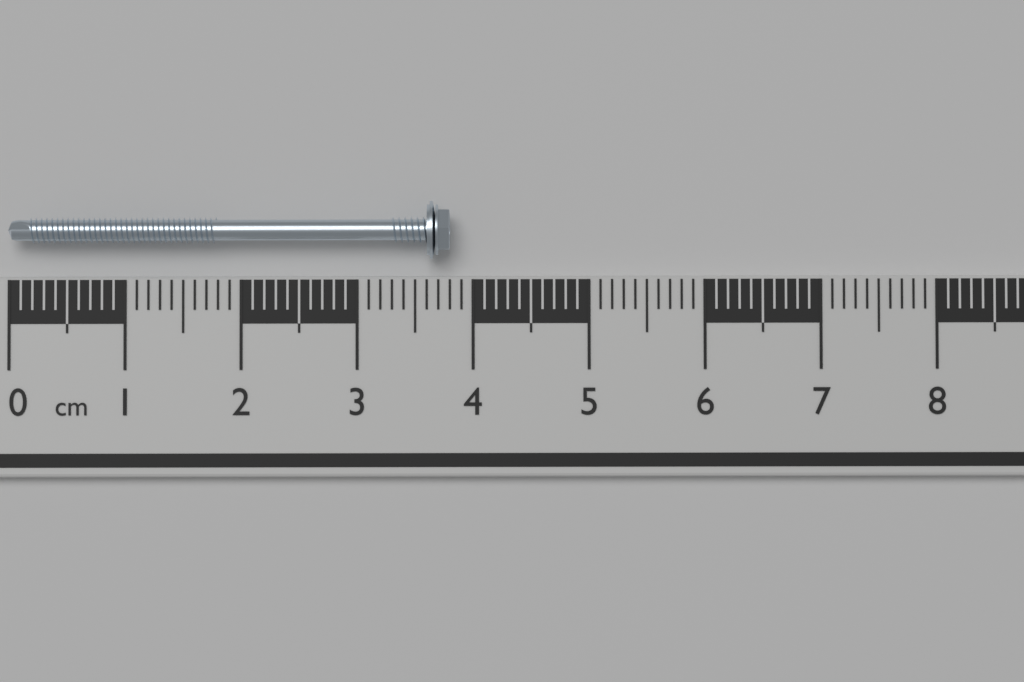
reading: 3.8 cm
